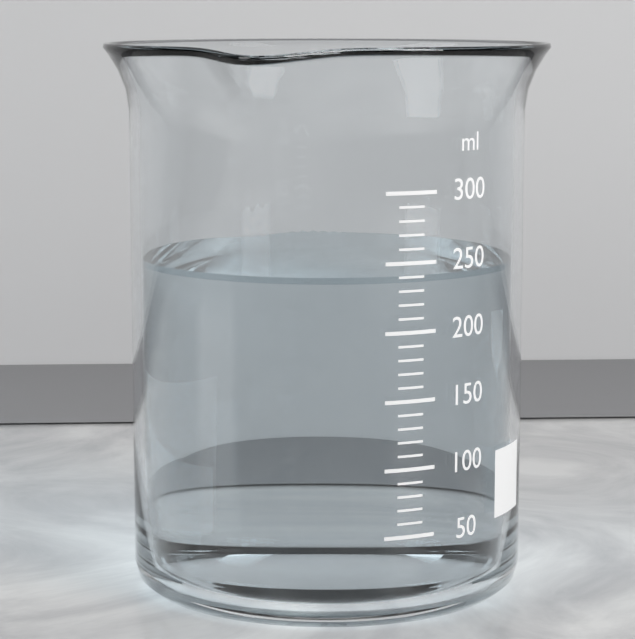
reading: 240 ml
